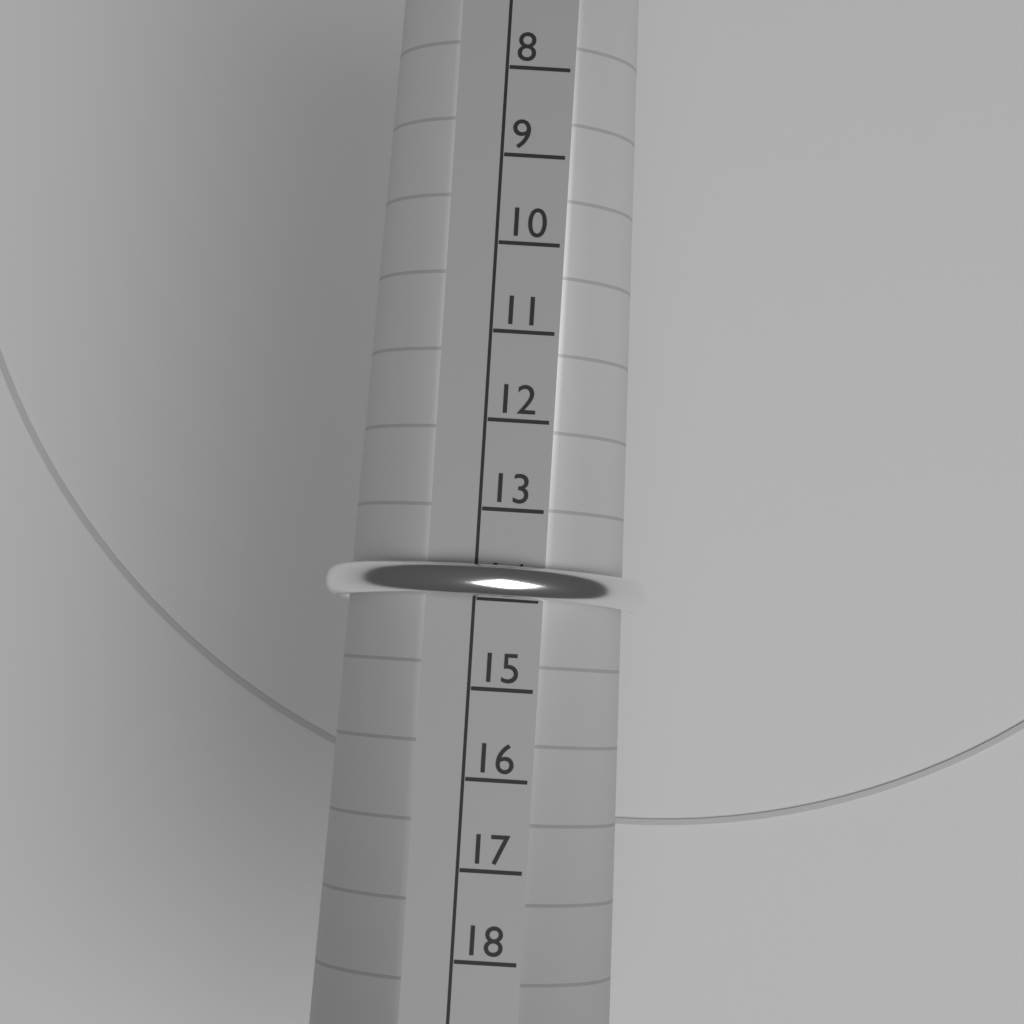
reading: 14 (no unit)
